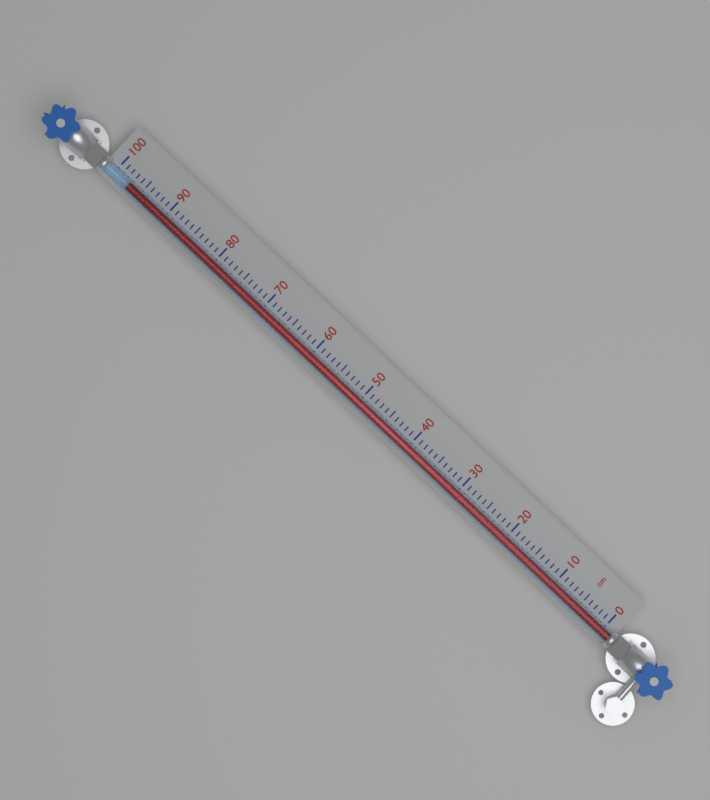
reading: 97 cm
